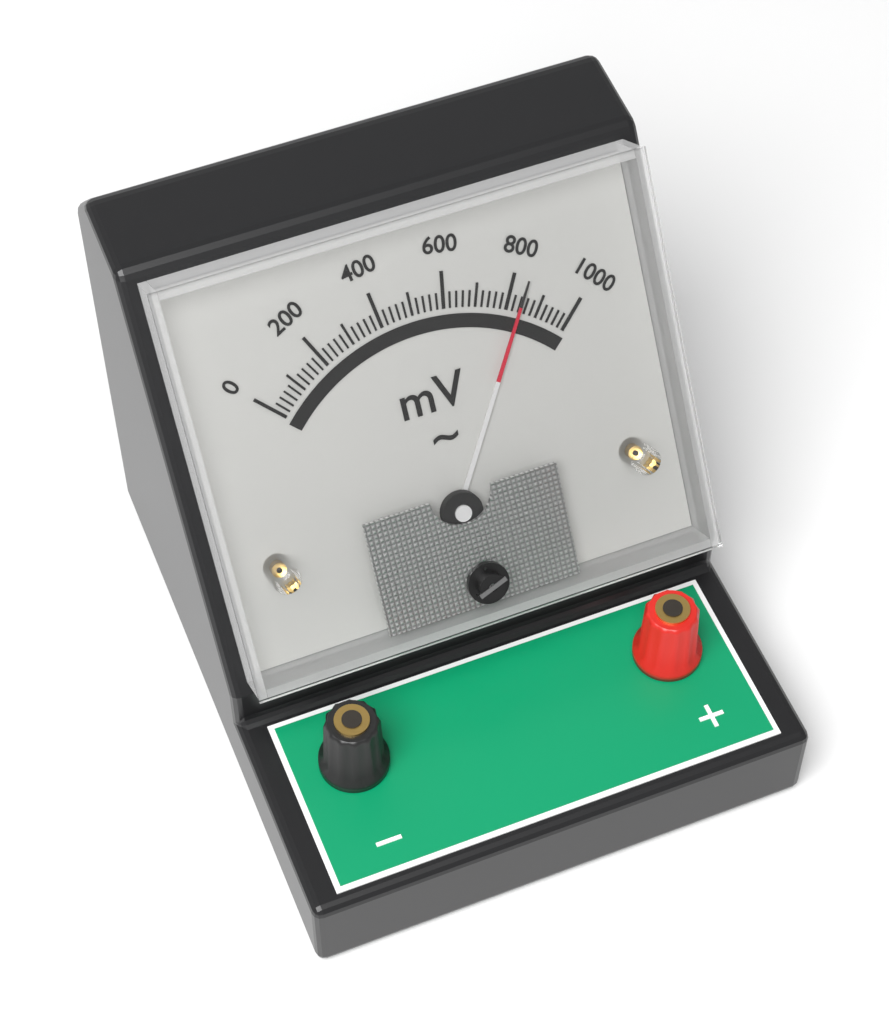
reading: 840 mV
